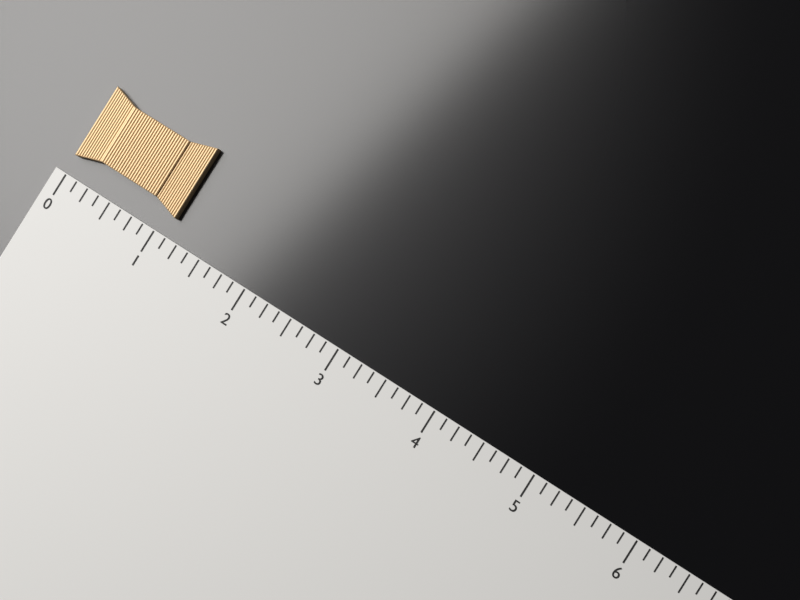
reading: 1.125 (no unit)
